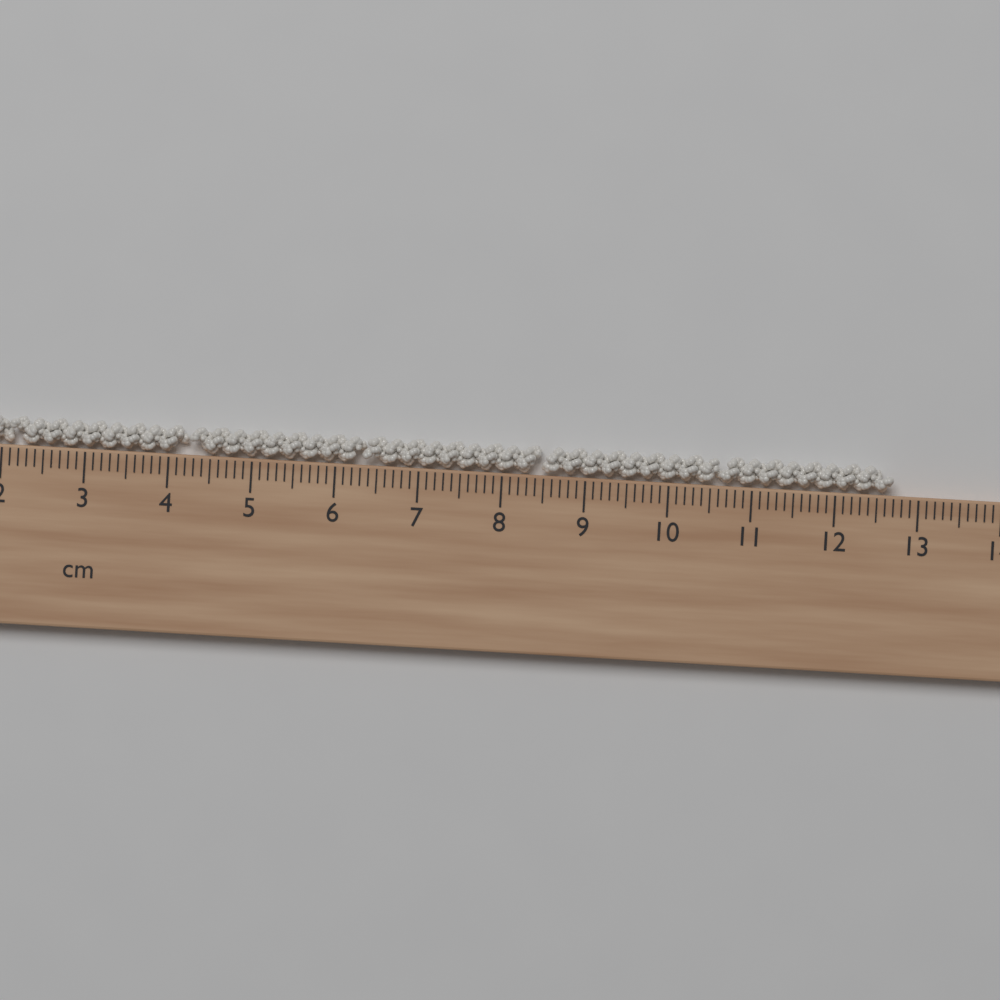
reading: 12.7 cm
